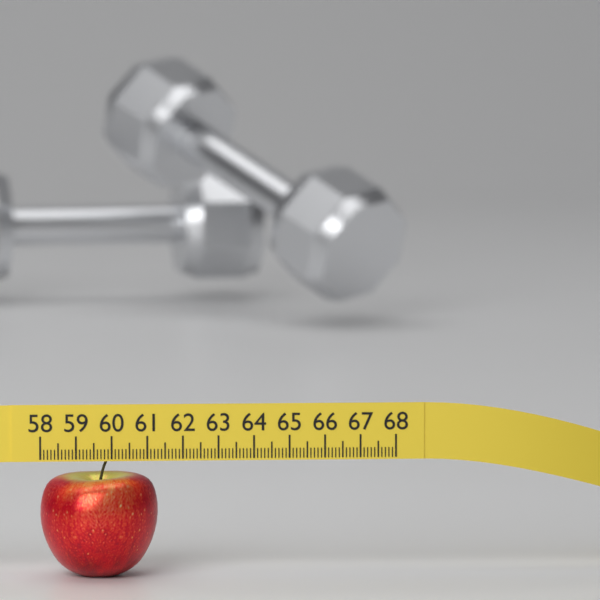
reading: 61.3 (no unit)
